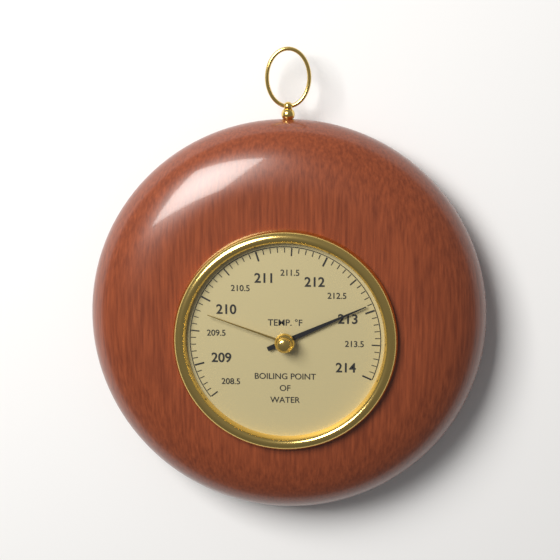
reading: 212.9 °F
